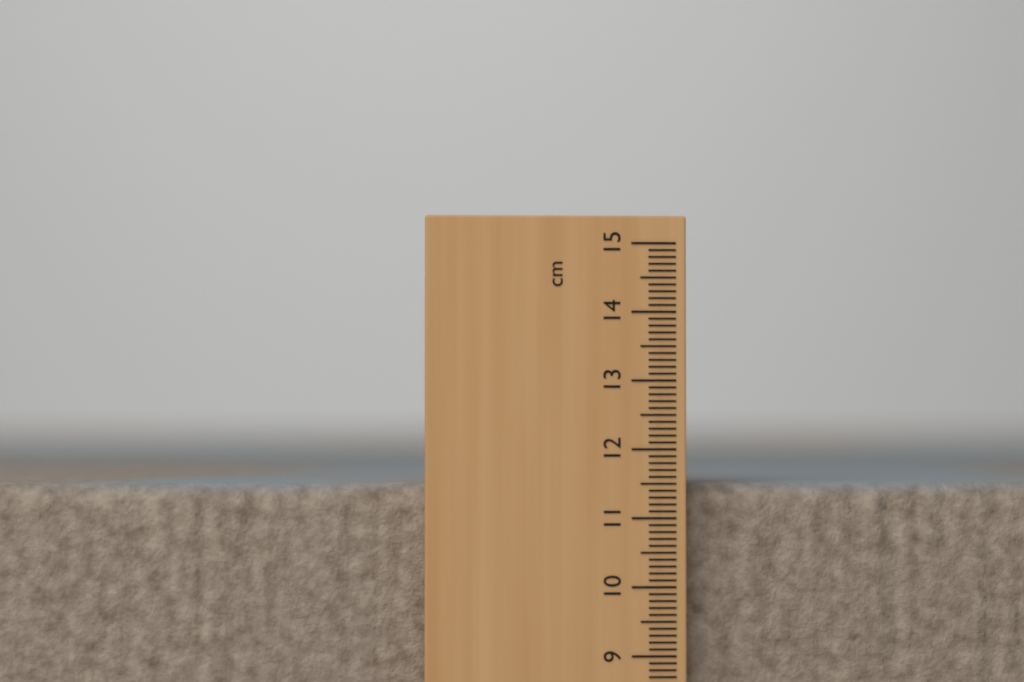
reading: 11.5 cm
